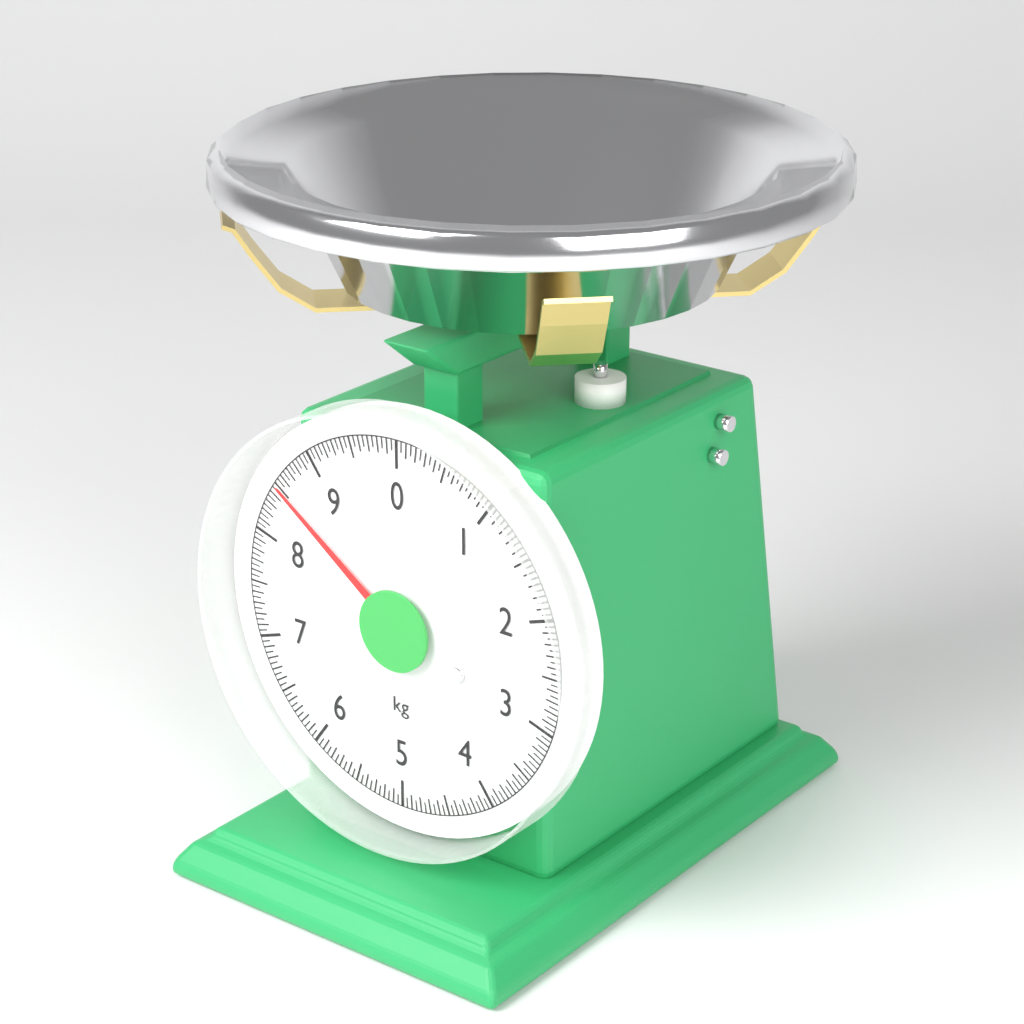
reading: 8.50 kg
